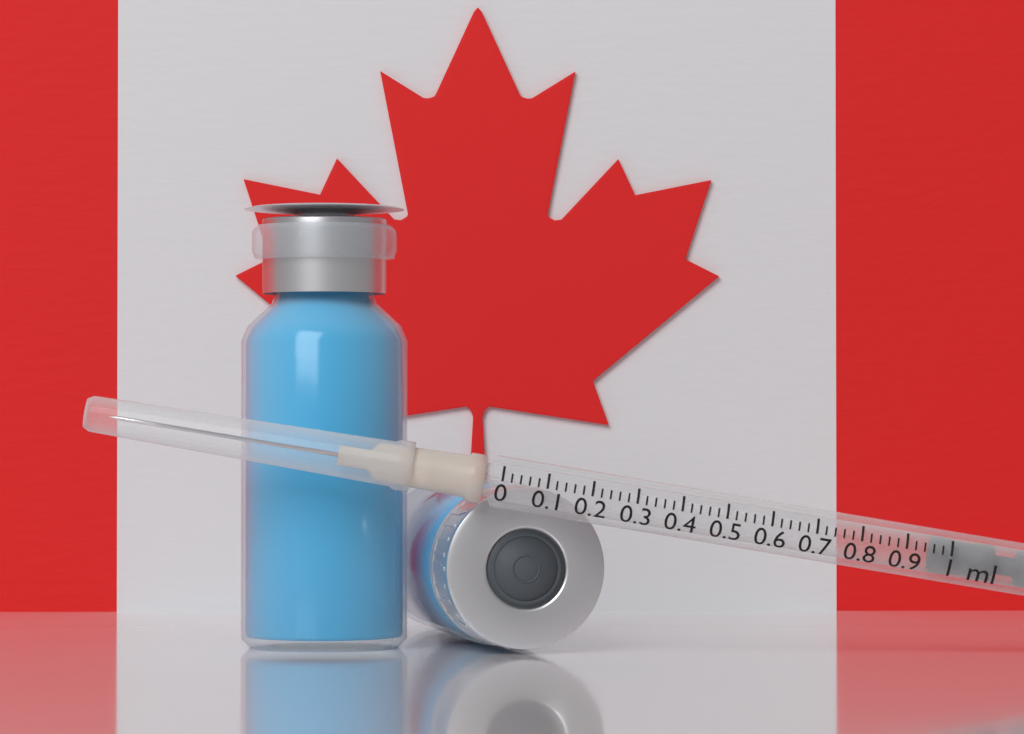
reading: 0.96 ml
